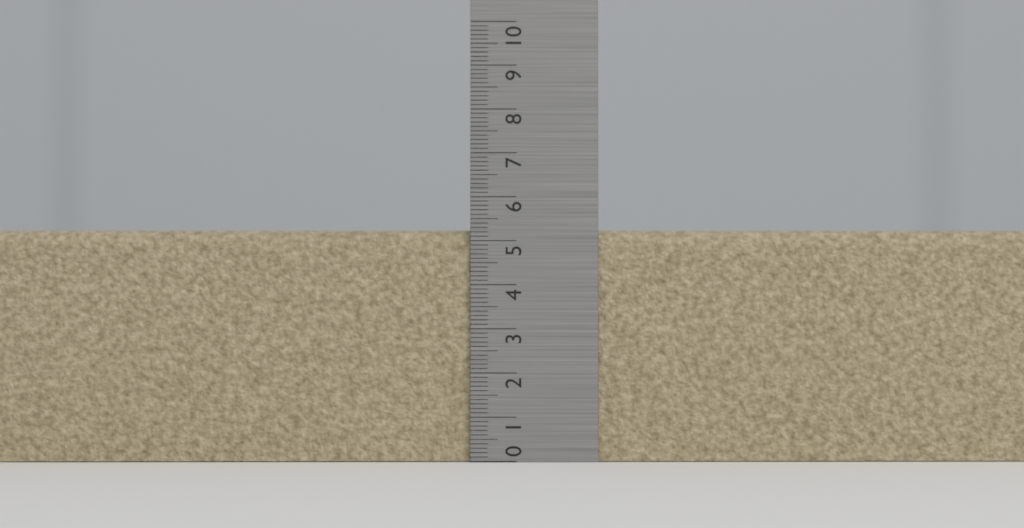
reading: 5.3 (no unit)
